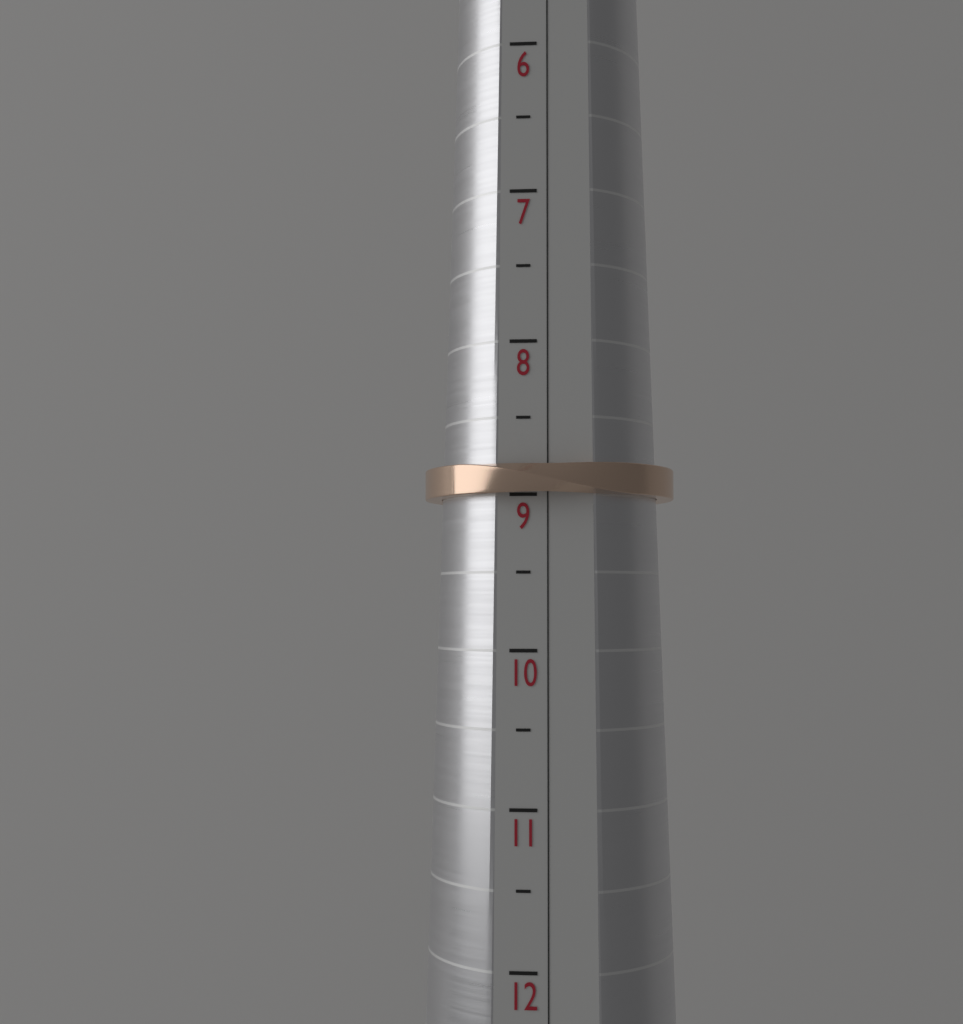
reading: 9.0 (no unit)
